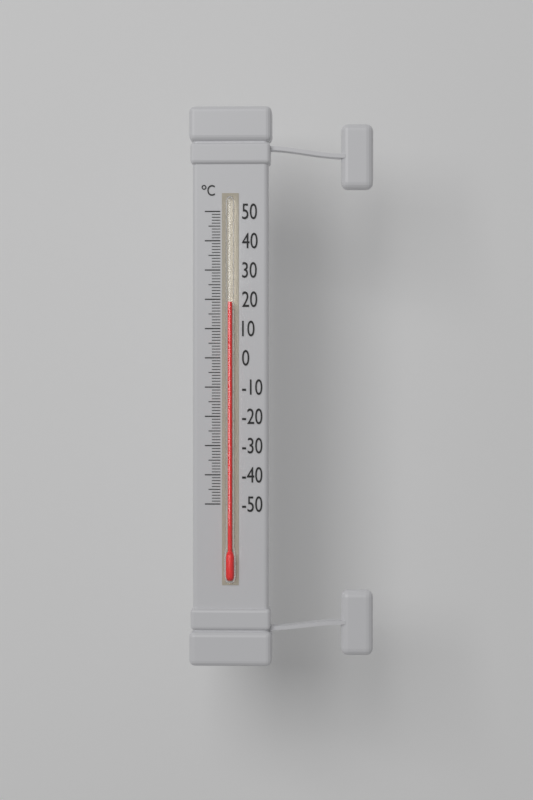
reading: 19 °C
